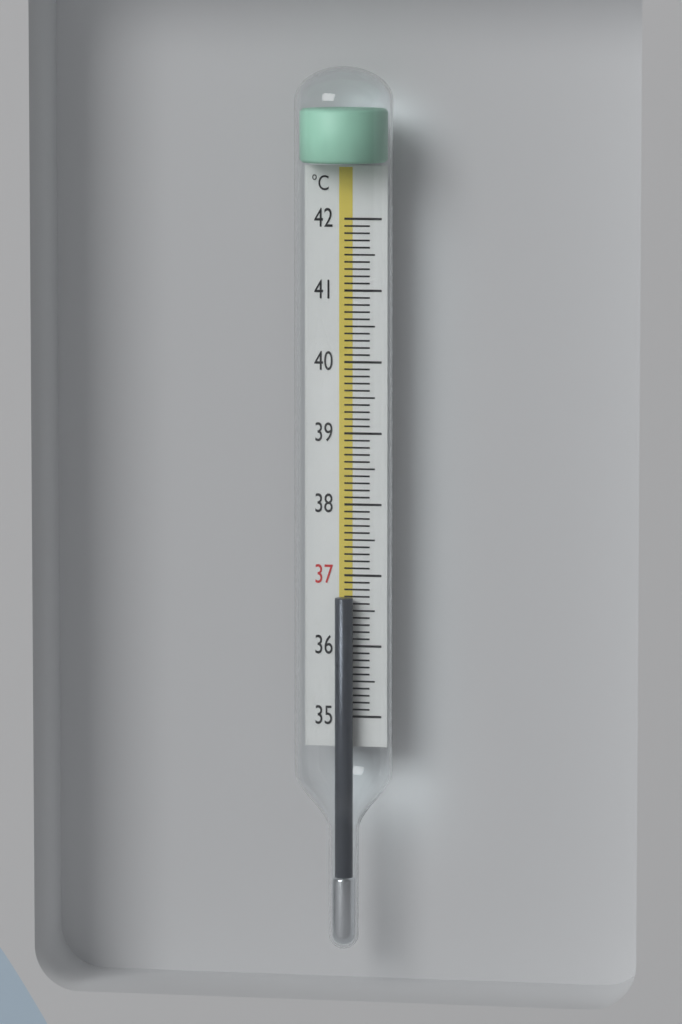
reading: 36.7 °C
